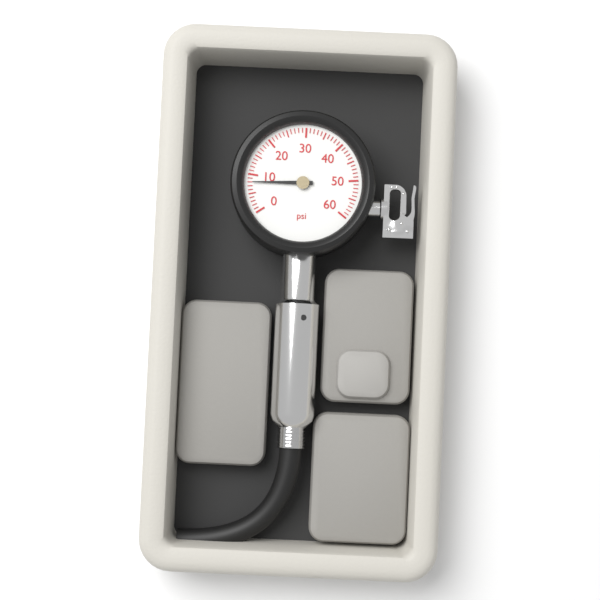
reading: 8 psi
